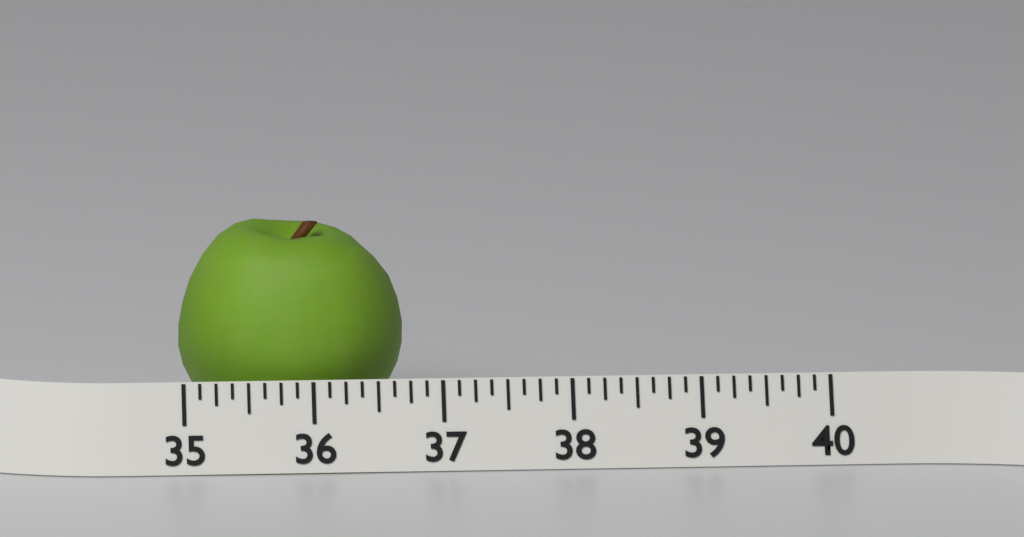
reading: 36.750 (no unit)
